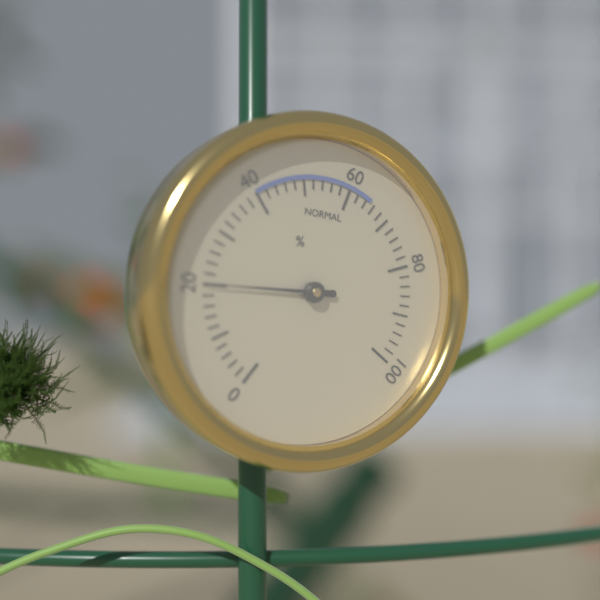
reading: 20 %
